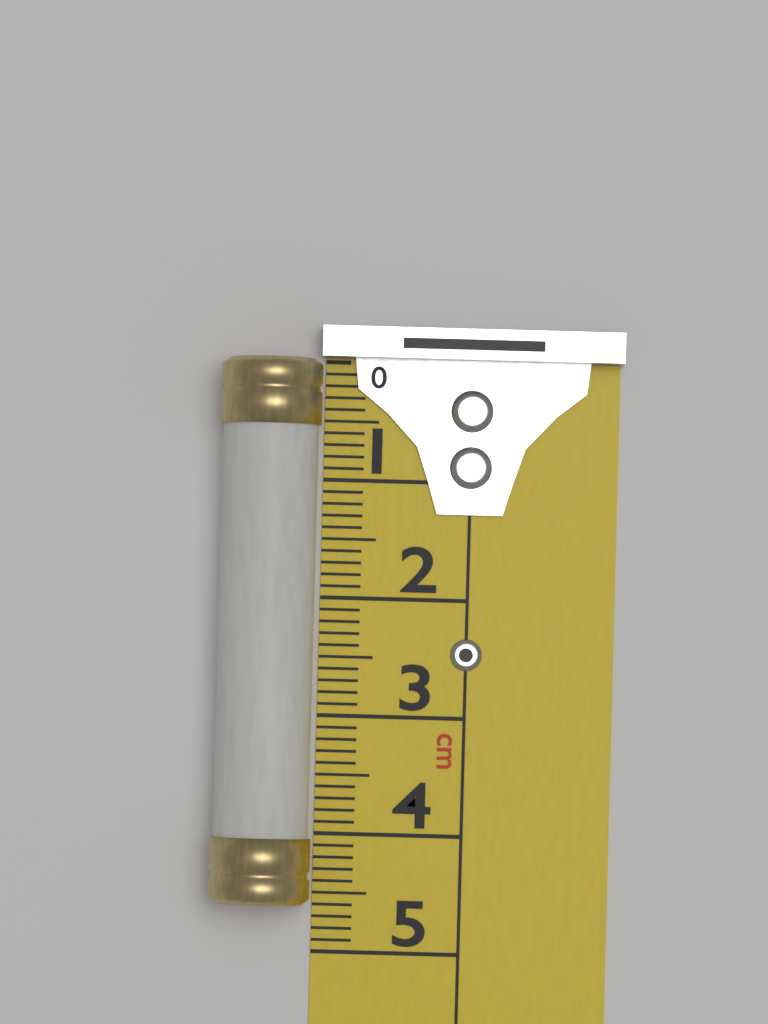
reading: 4.6 cm
